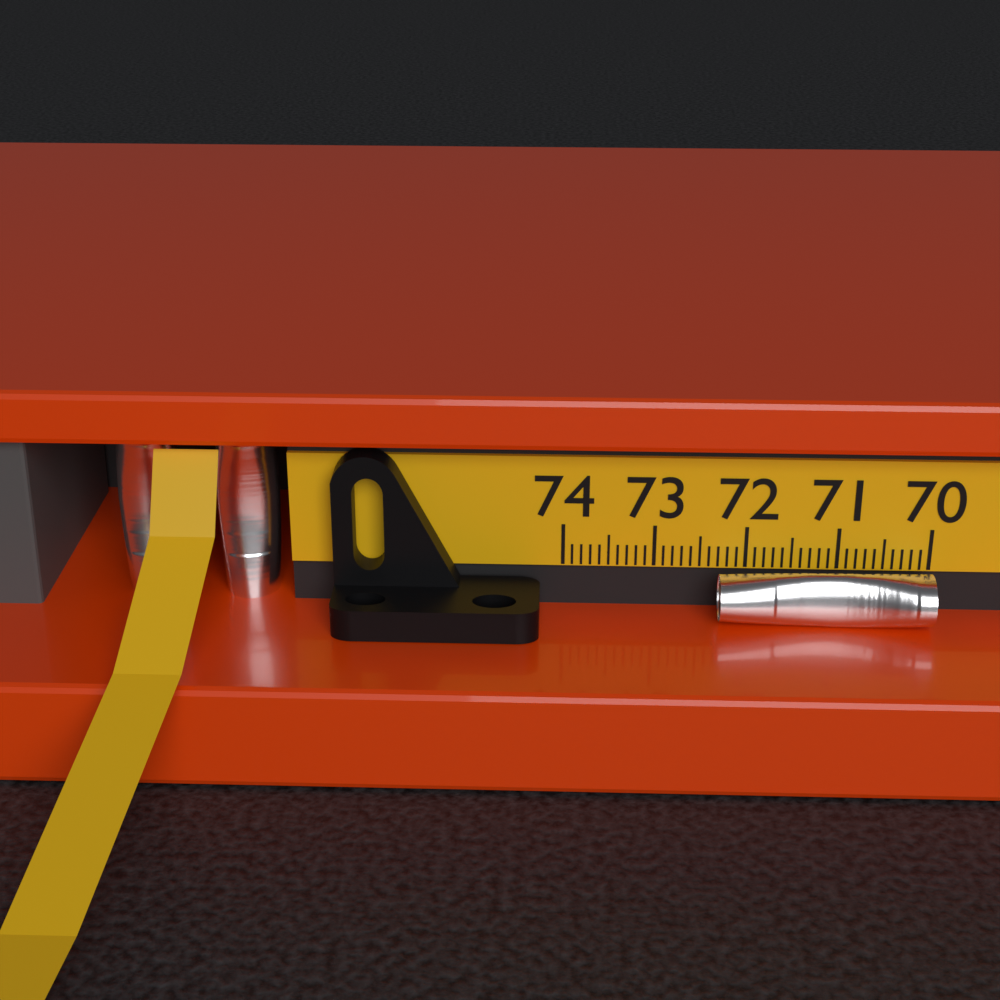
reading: 72.3 (no unit)
